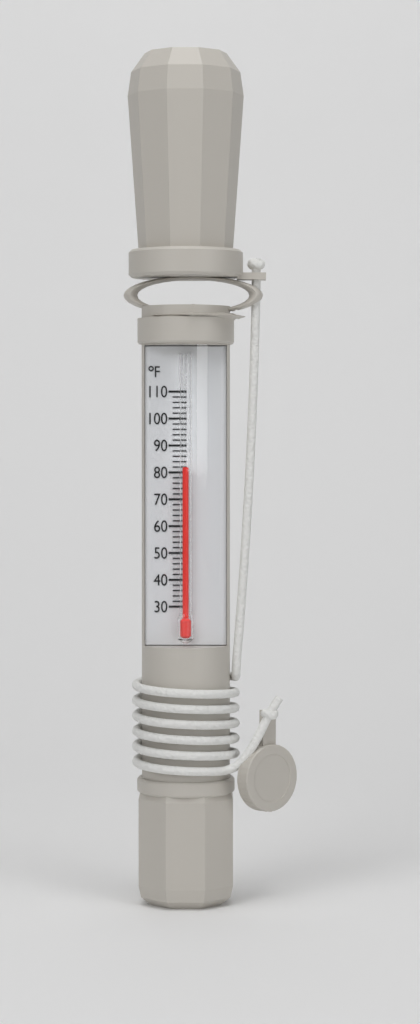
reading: 82 °F
